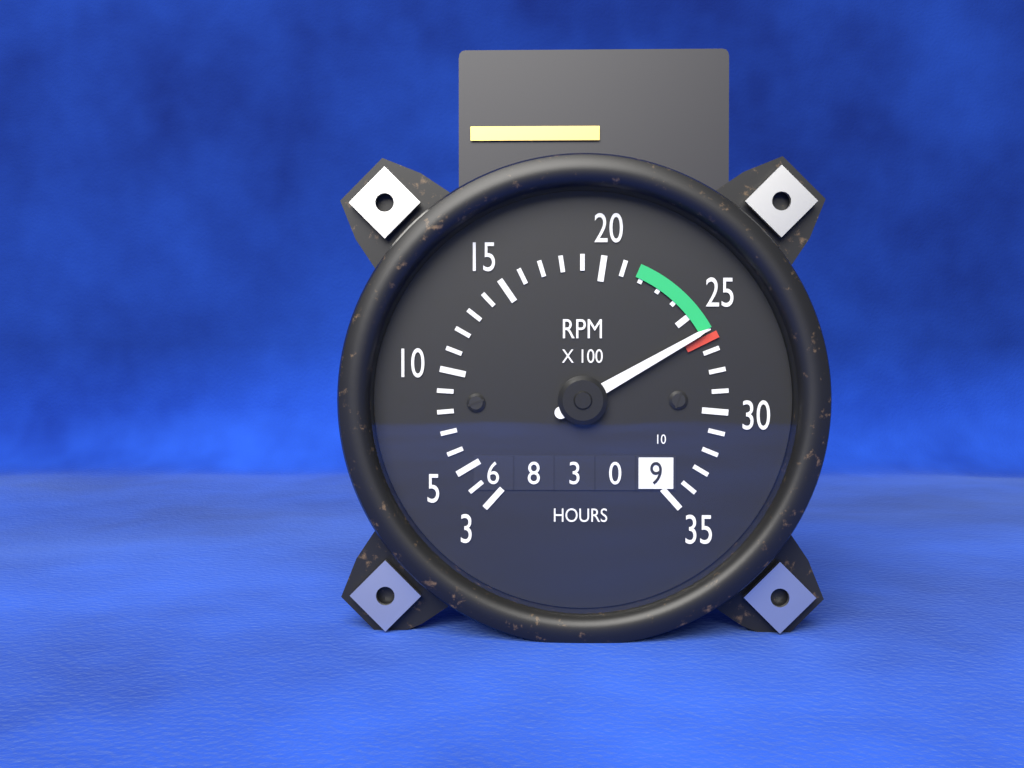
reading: 2600 RPM
